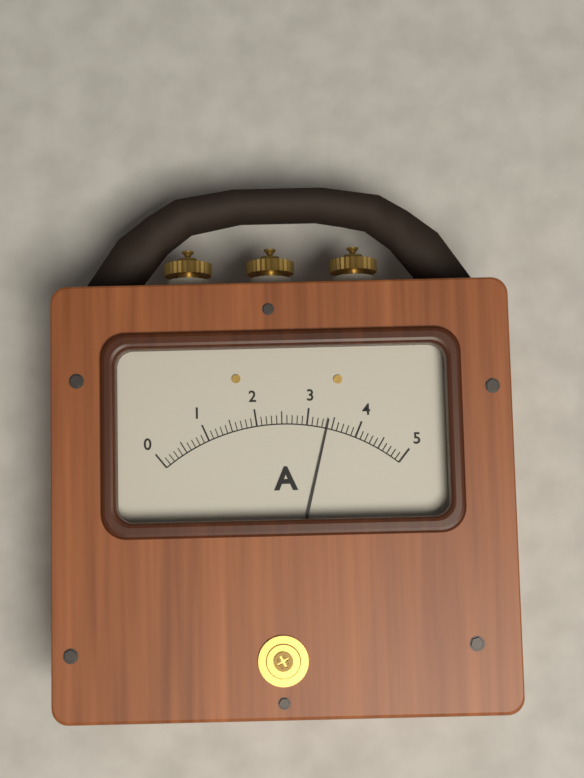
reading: 3.4 A
